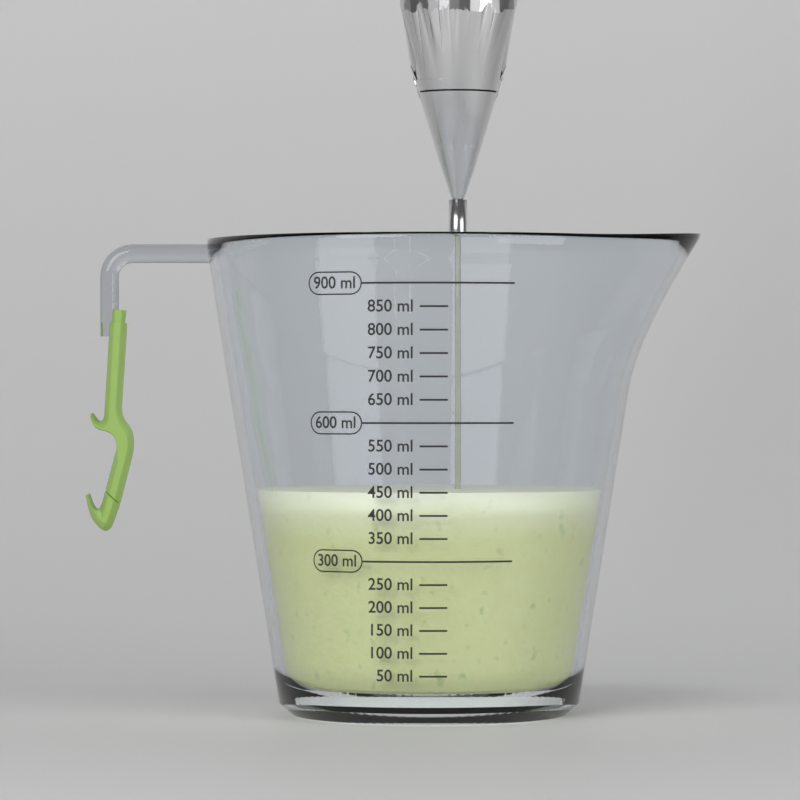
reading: 450 ml
